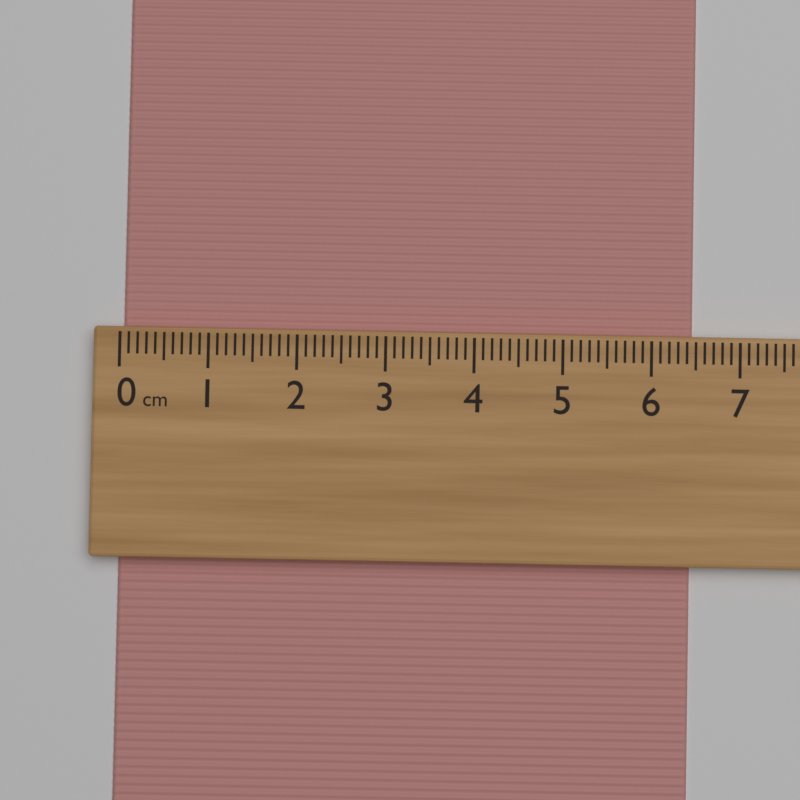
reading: 6.5 cm
